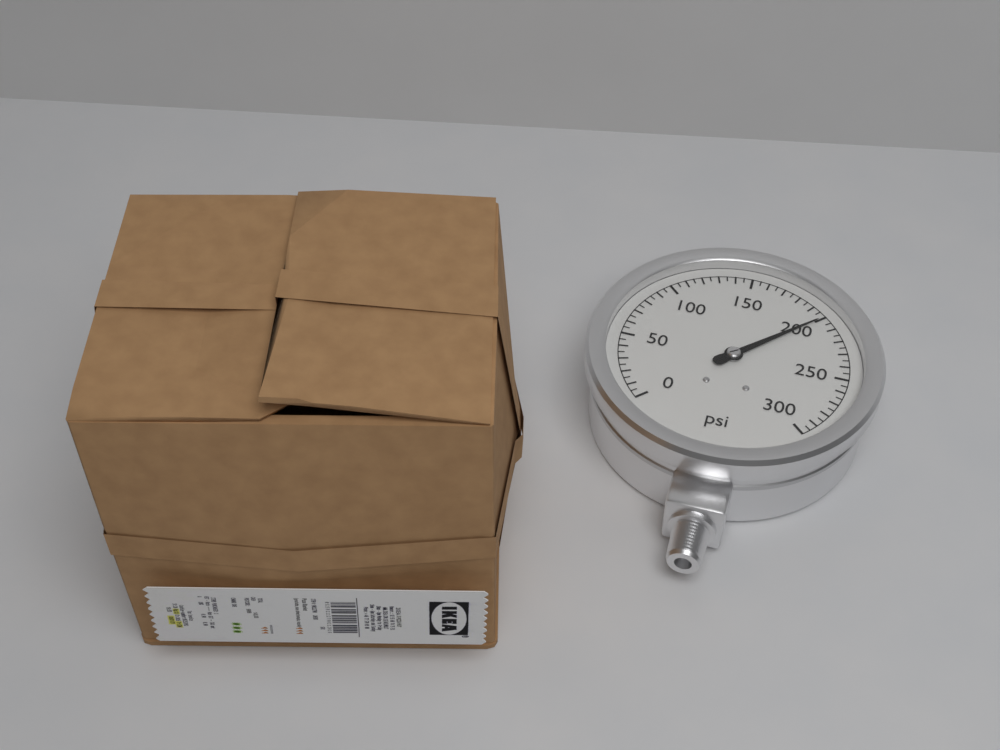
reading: 200 psi
